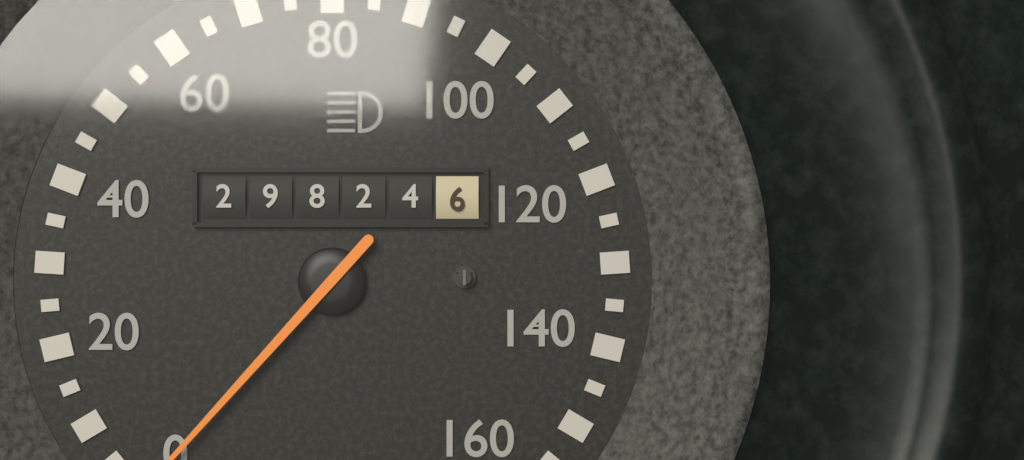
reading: 0 (no unit)
